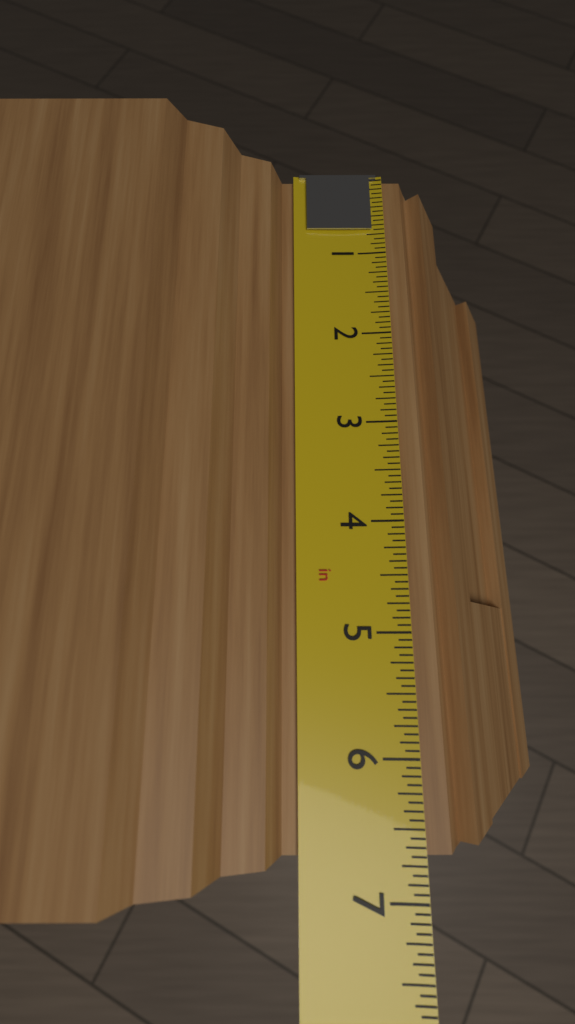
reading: 6.6875 in
